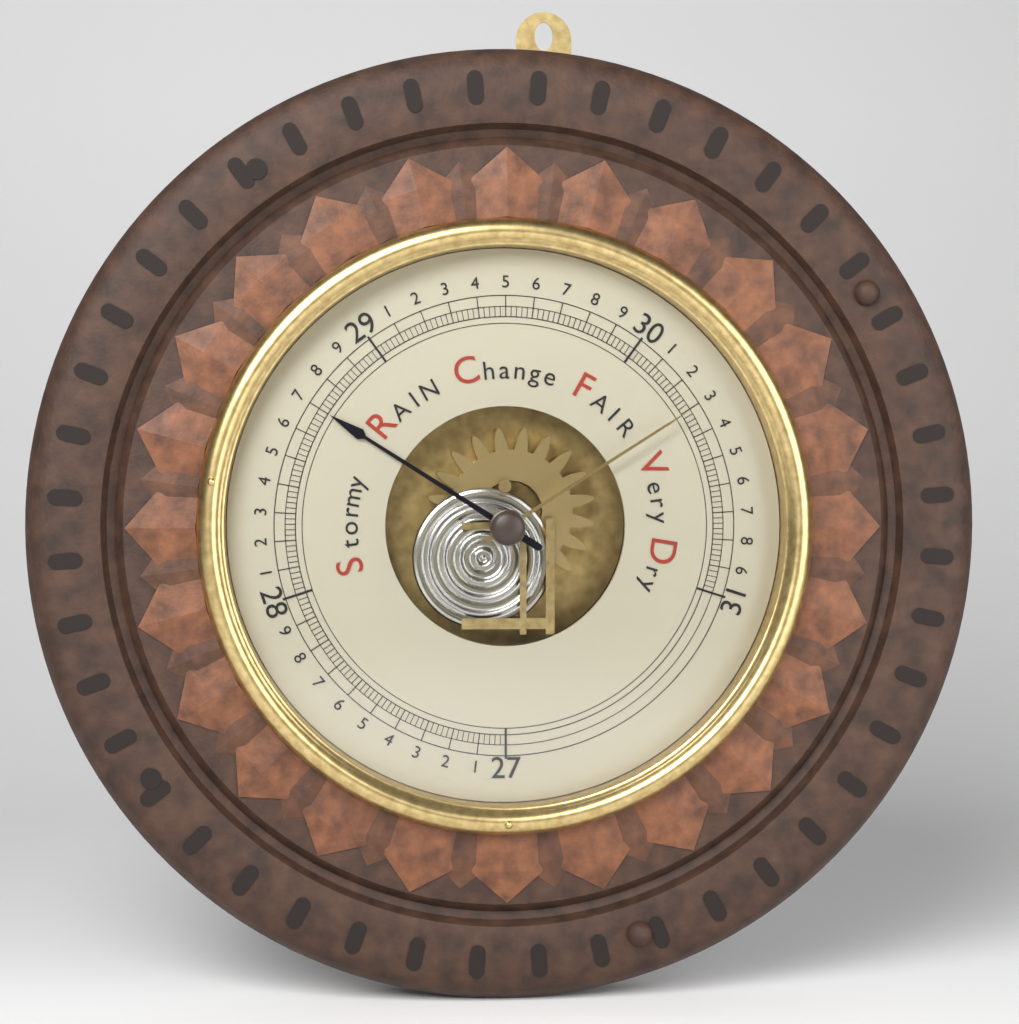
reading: 28.70 inHg
